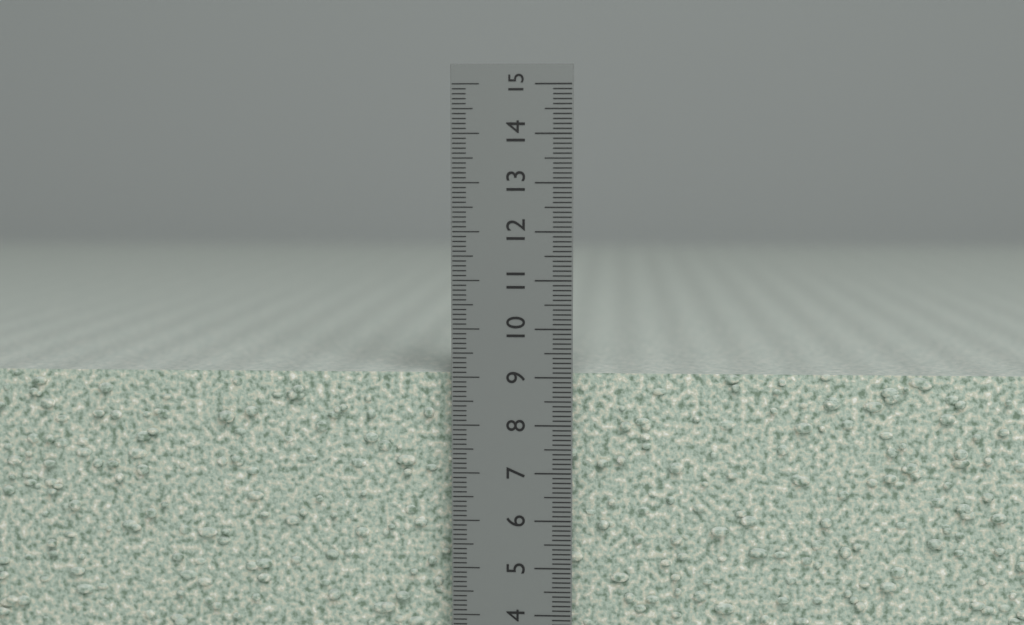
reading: 9.1 cm
